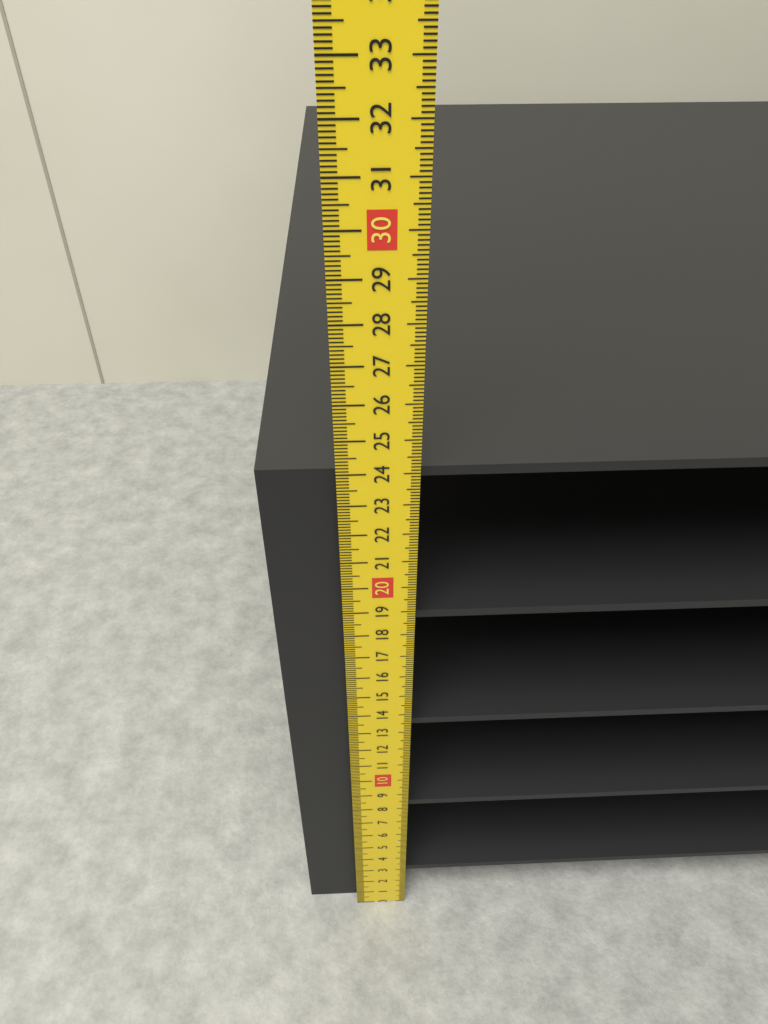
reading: 23.9 cm
